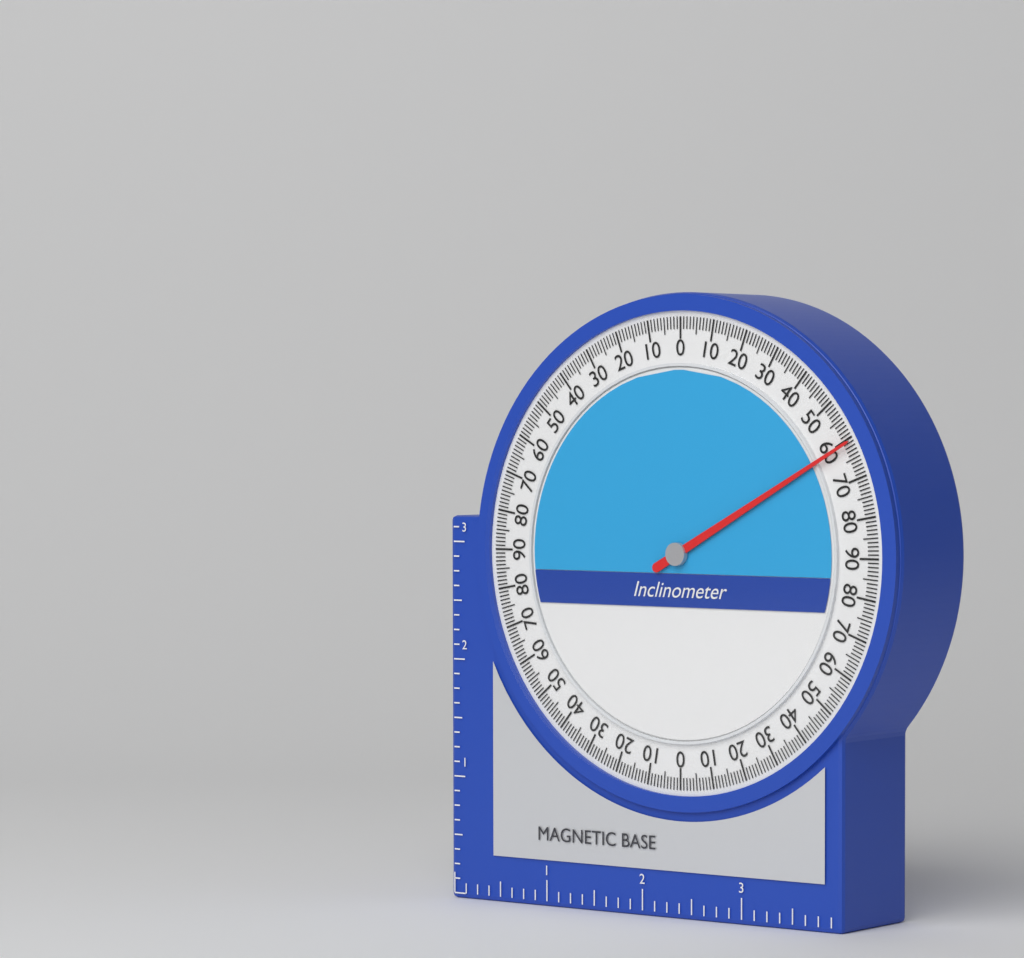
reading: 61 (no unit)
